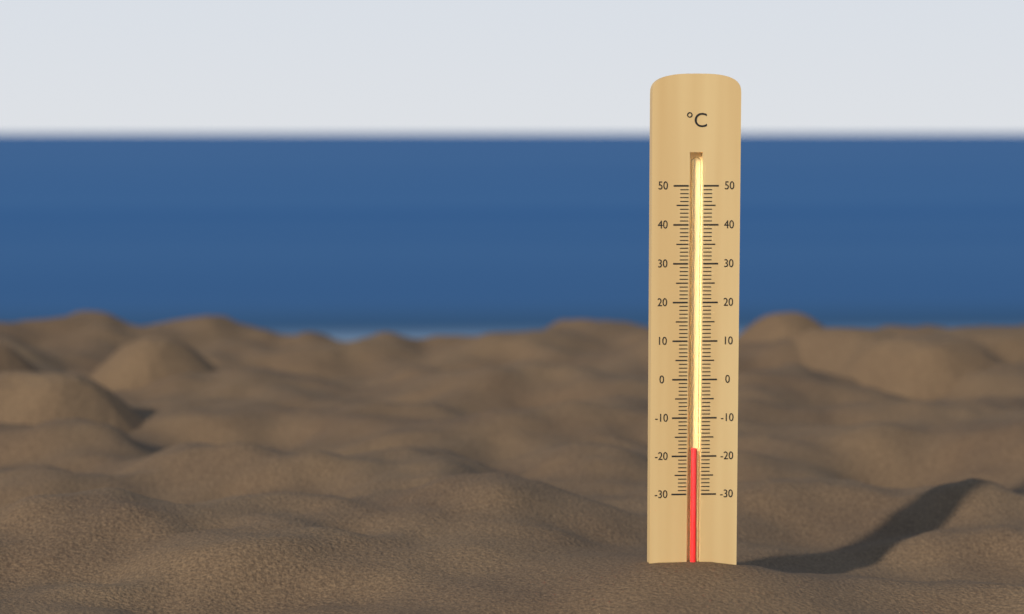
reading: -18 °C
